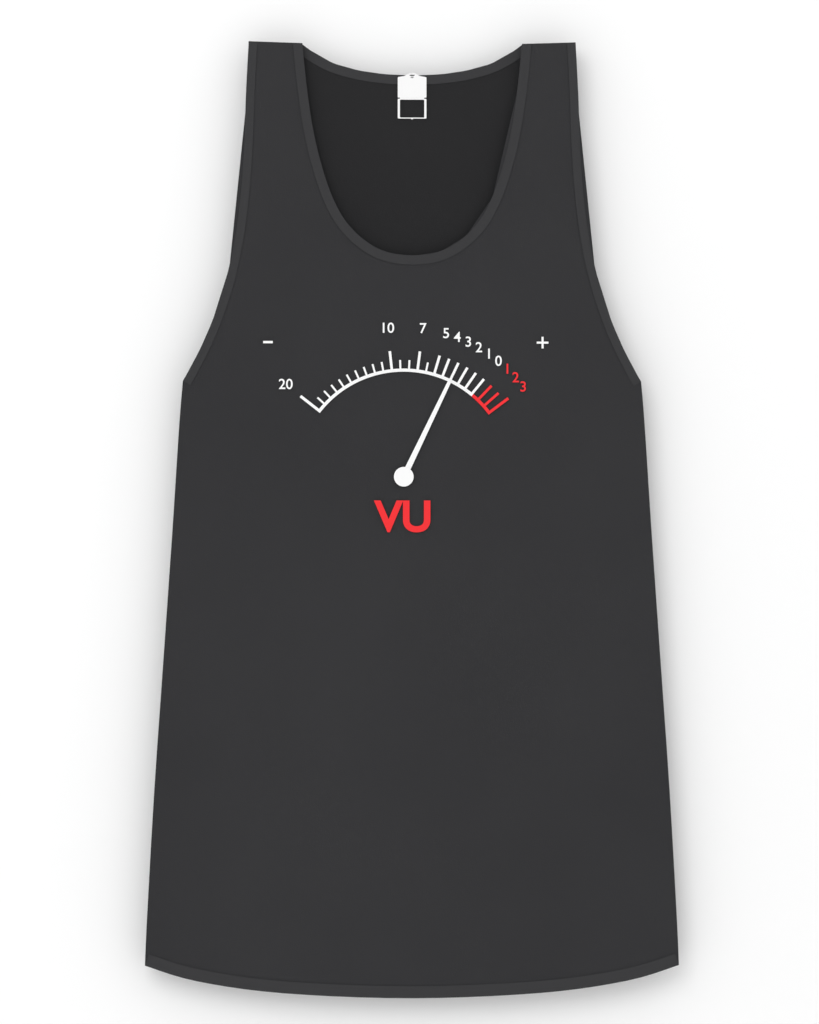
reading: -3 VU
